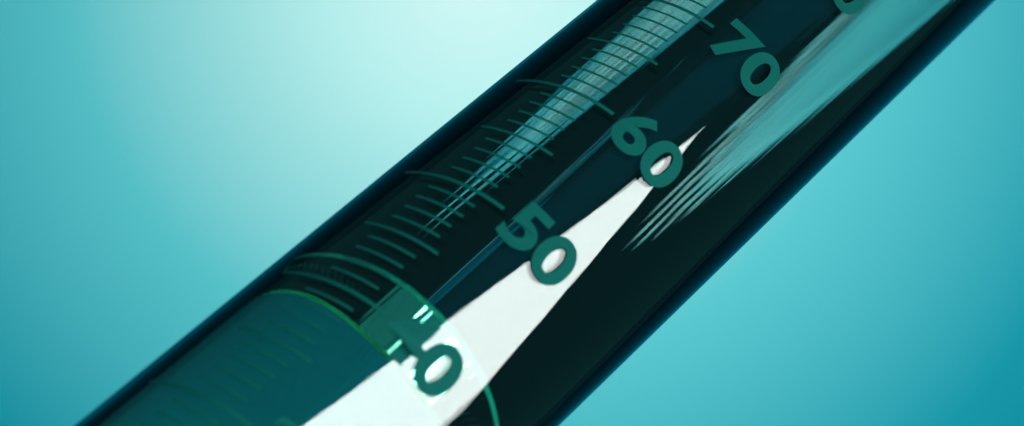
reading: 43 ml
